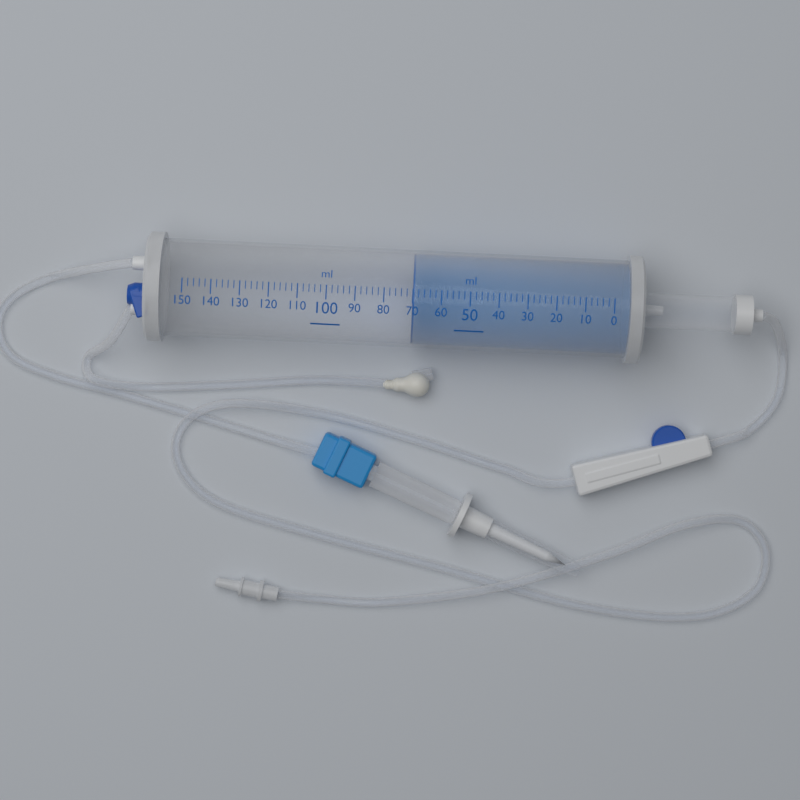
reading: 70 ml
